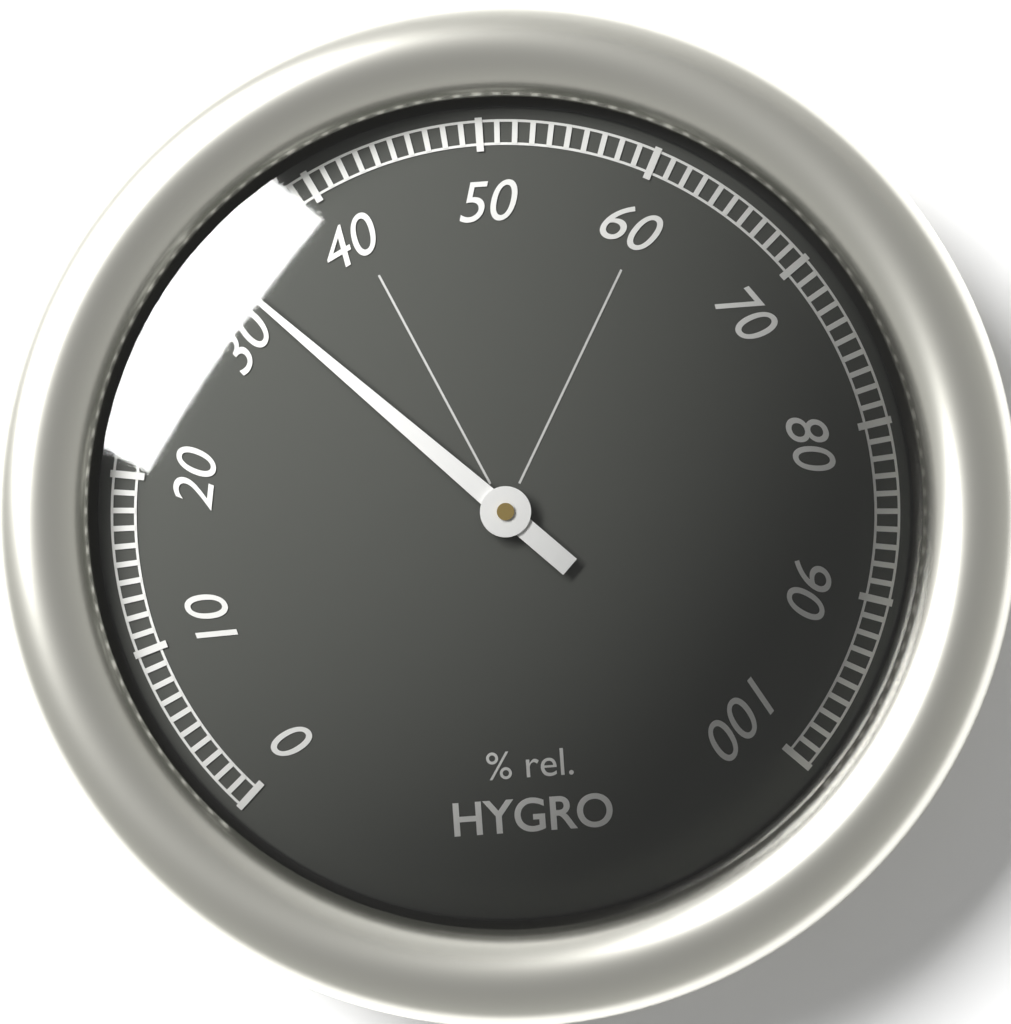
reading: 33 %
